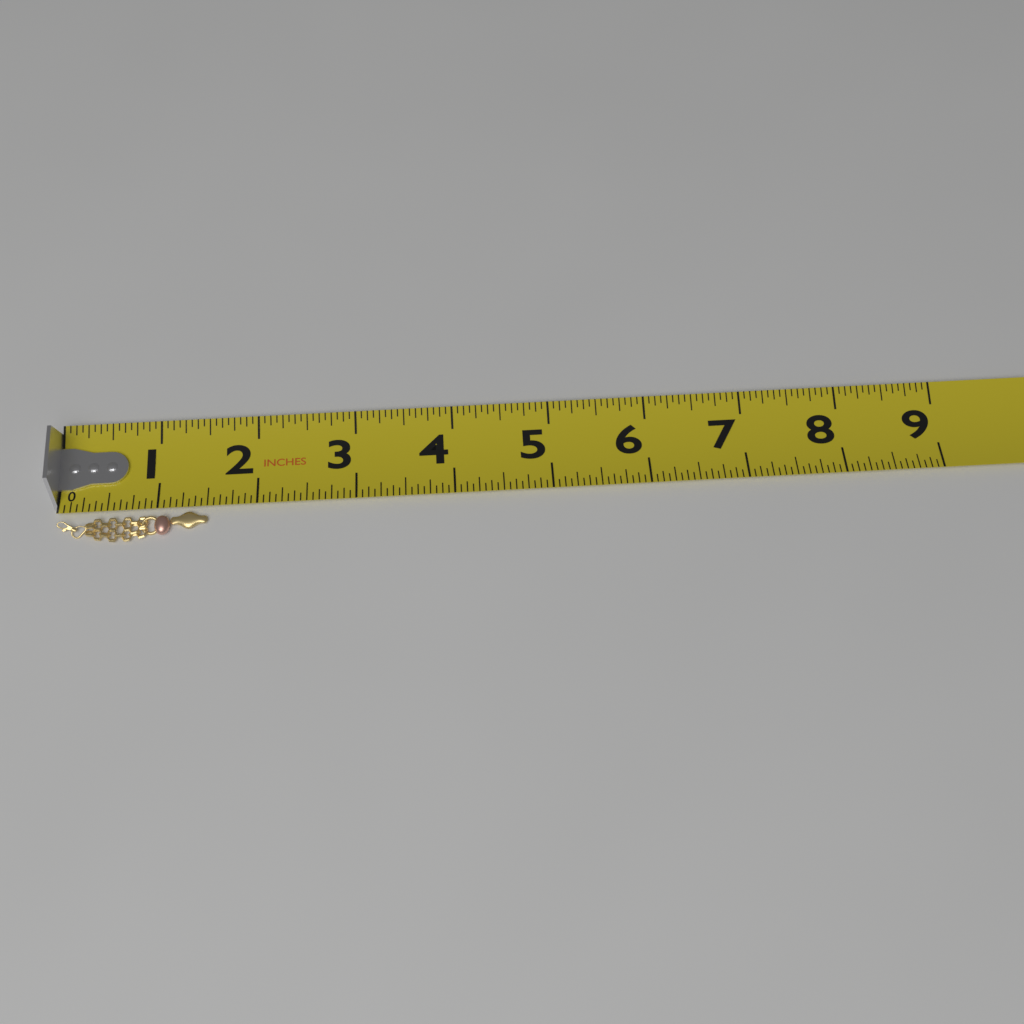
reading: 1.5000 in
